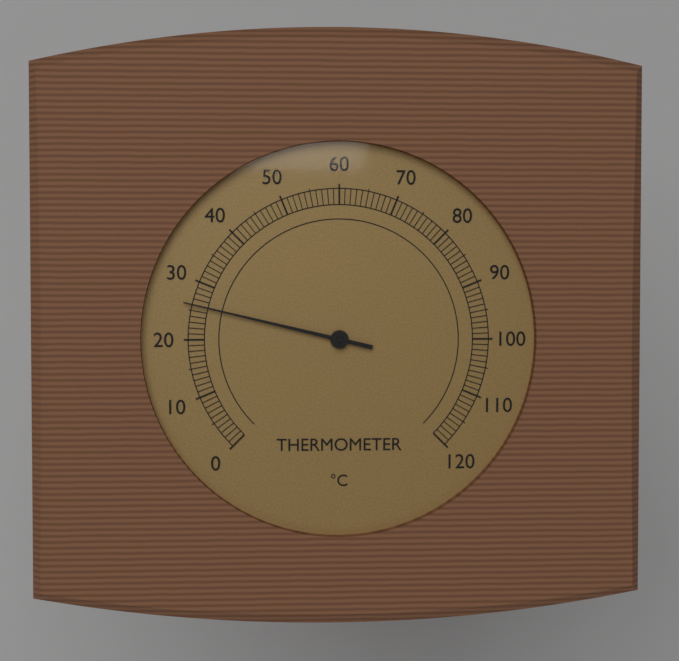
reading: 26 °C
